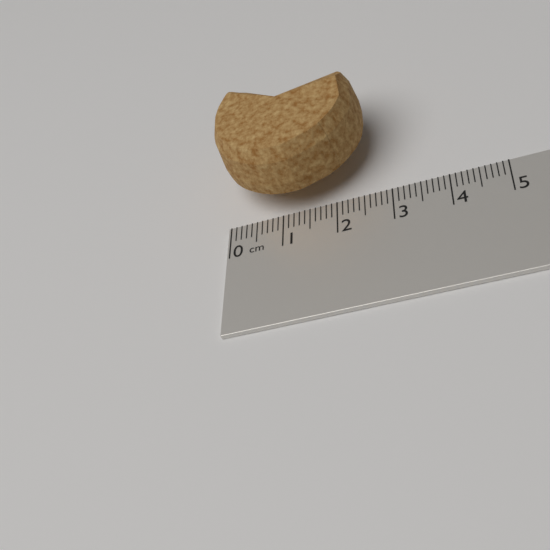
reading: 2.7 cm
